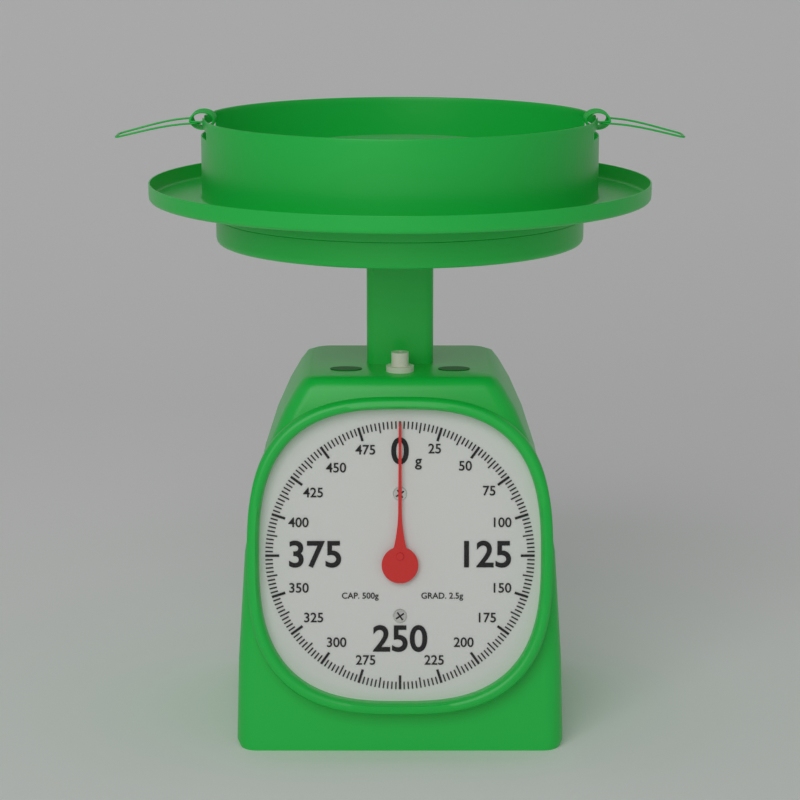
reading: 0.0 g
